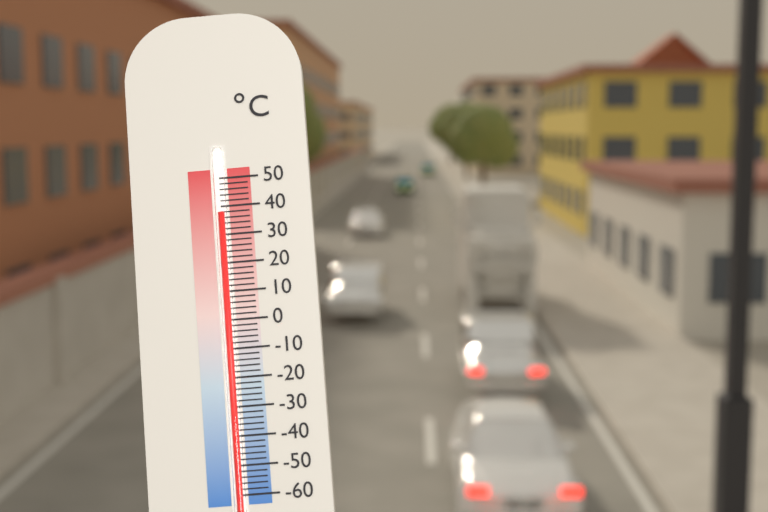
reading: 38 °C
